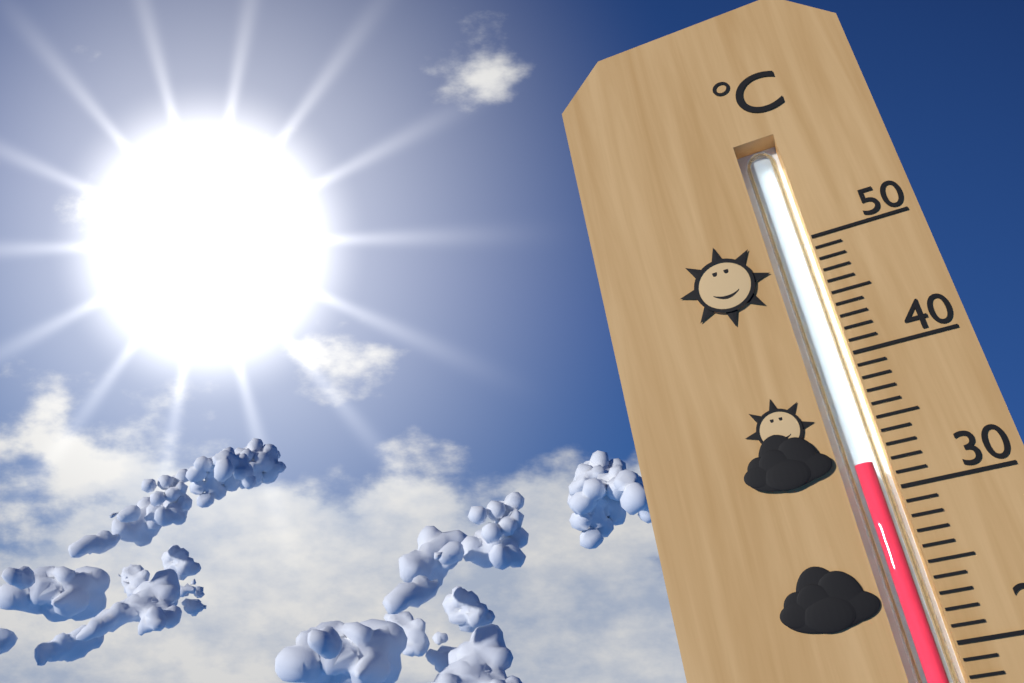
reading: 32 °C
